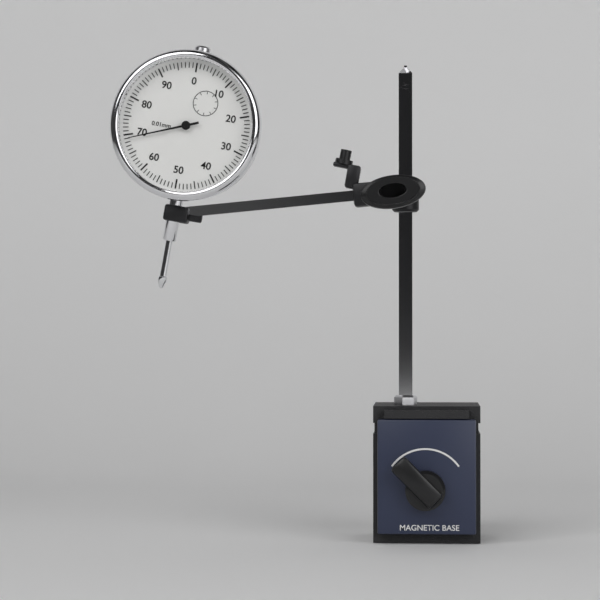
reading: 0.69 mm
